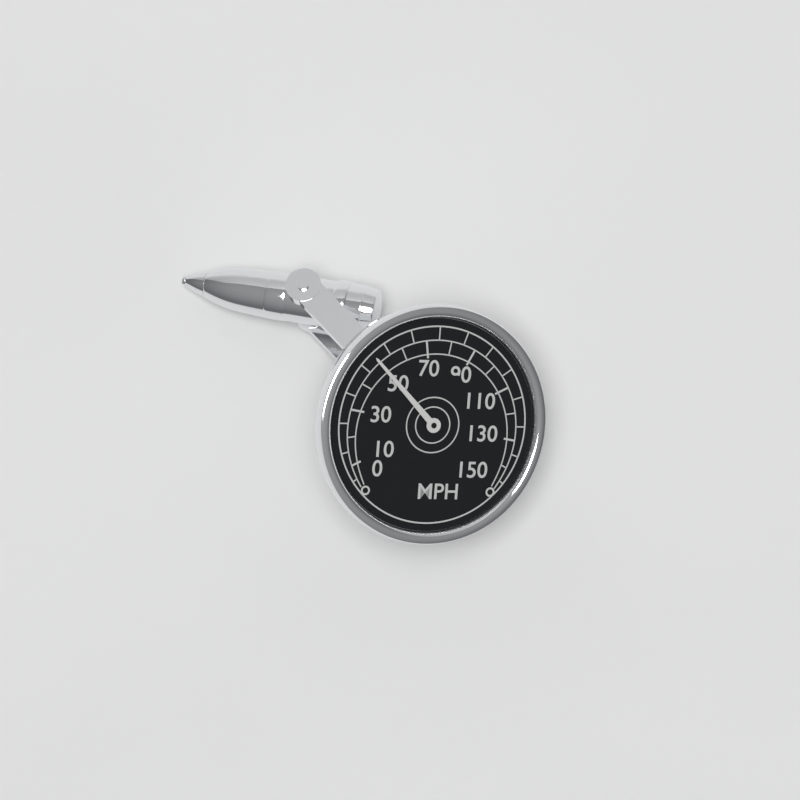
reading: 50 MPH
